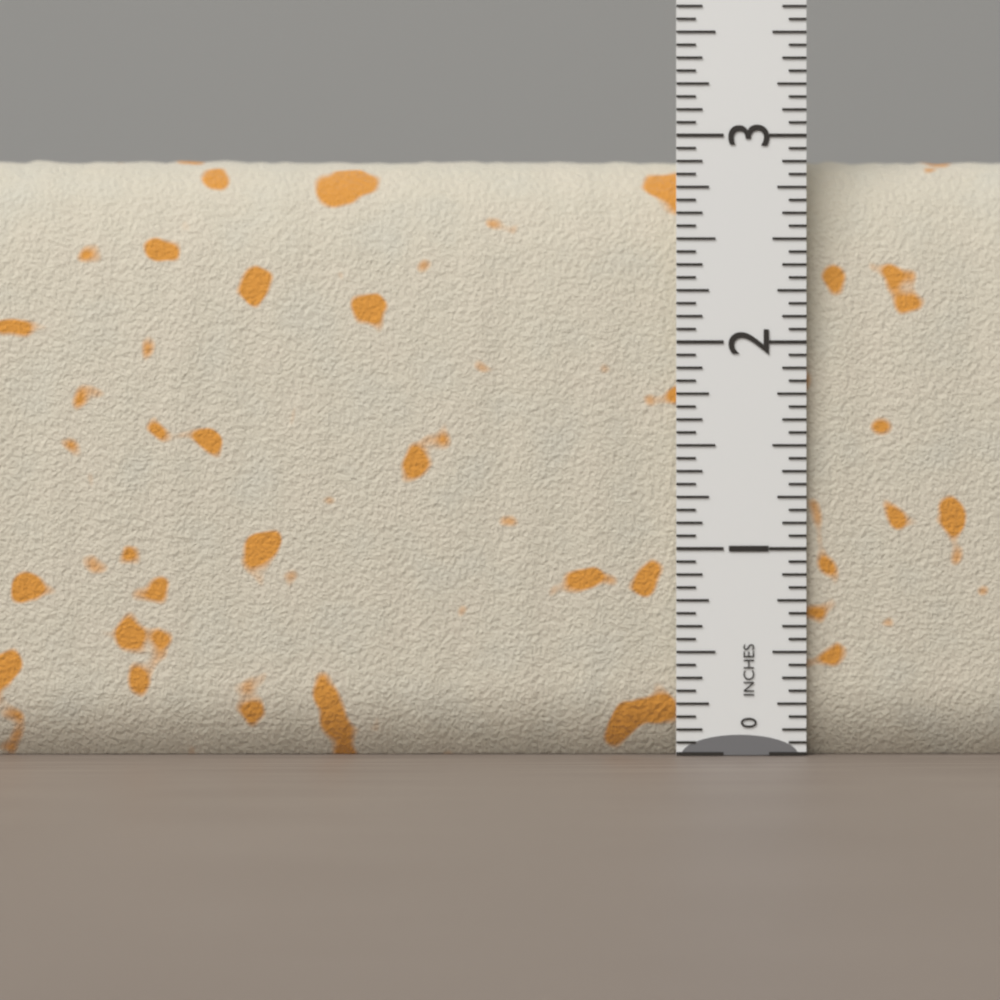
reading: 2.9375 in
